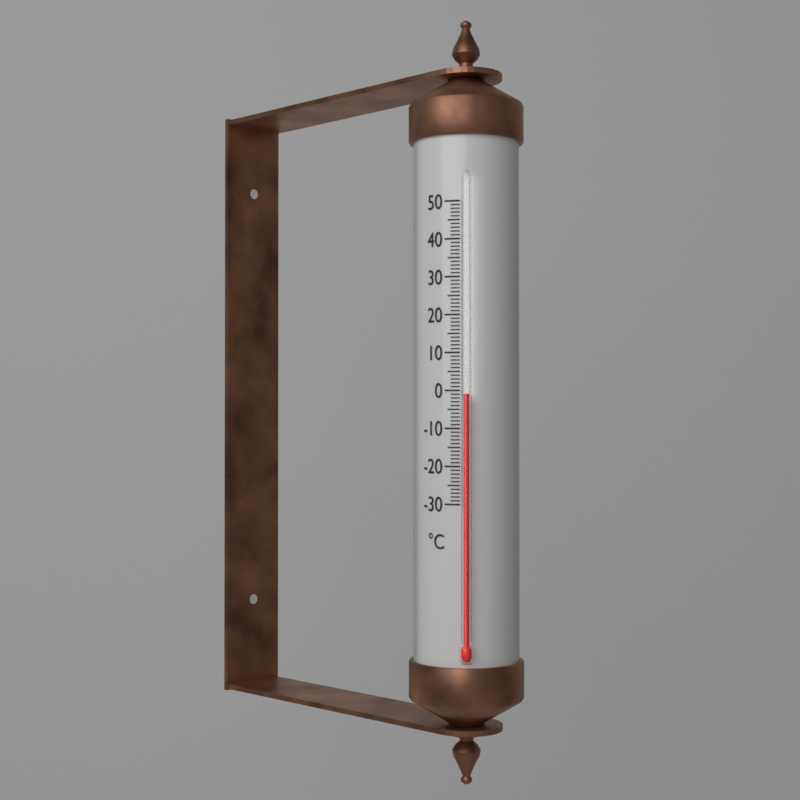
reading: -1 °C
